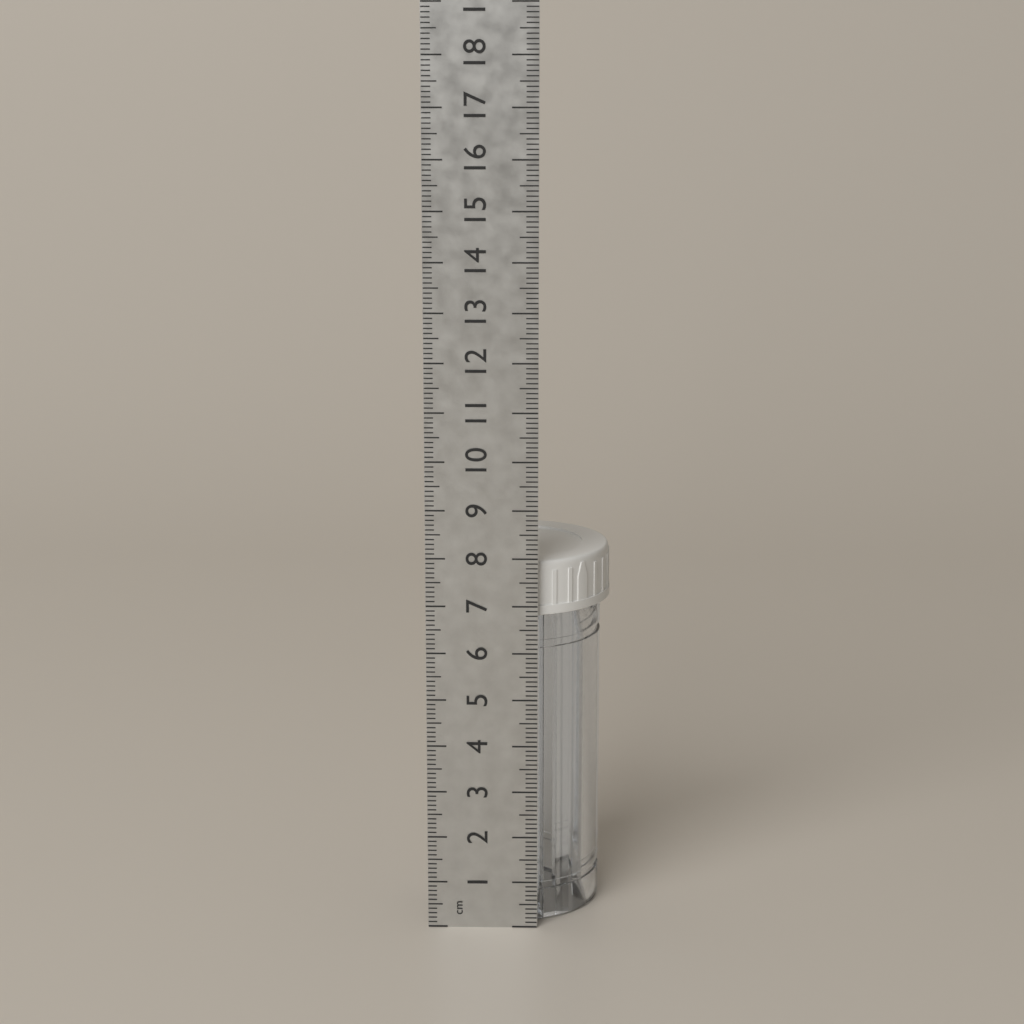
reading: 7.9 cm
